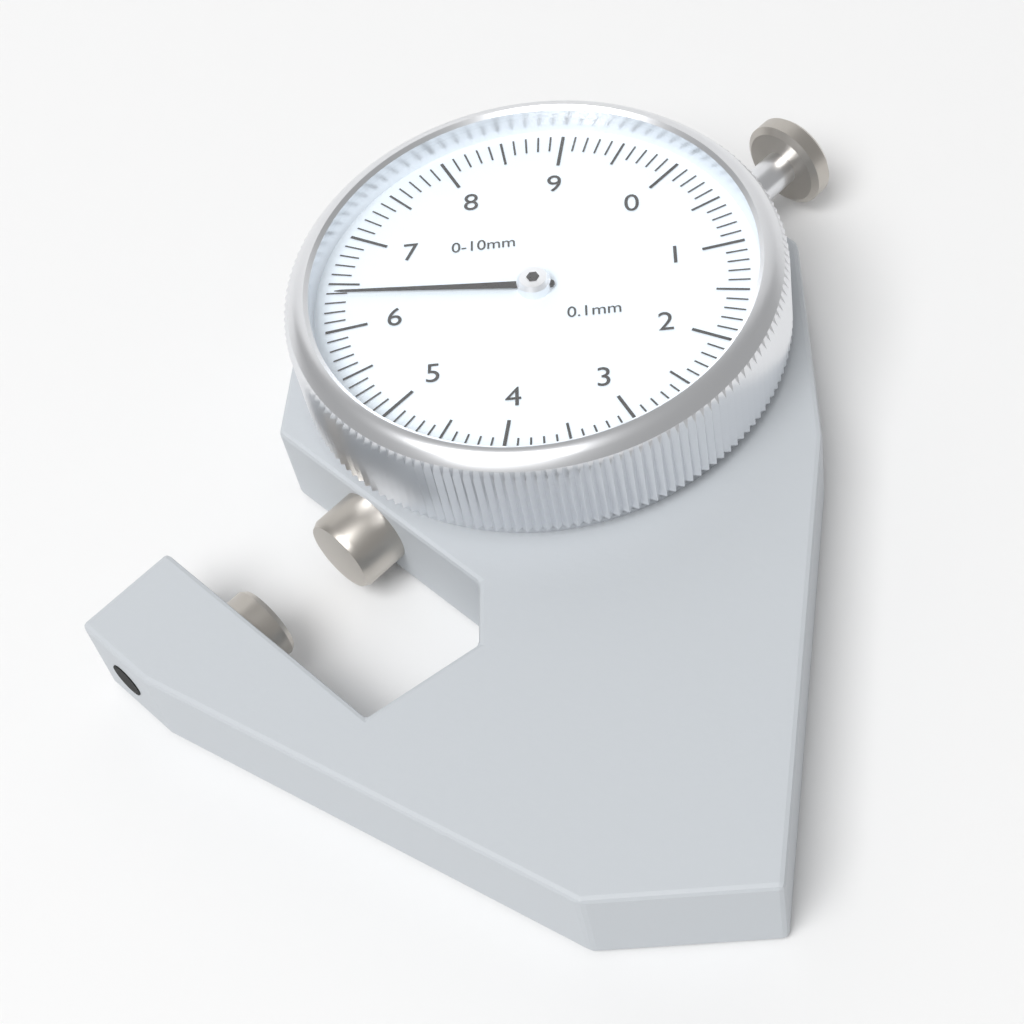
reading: 6.4 mm
